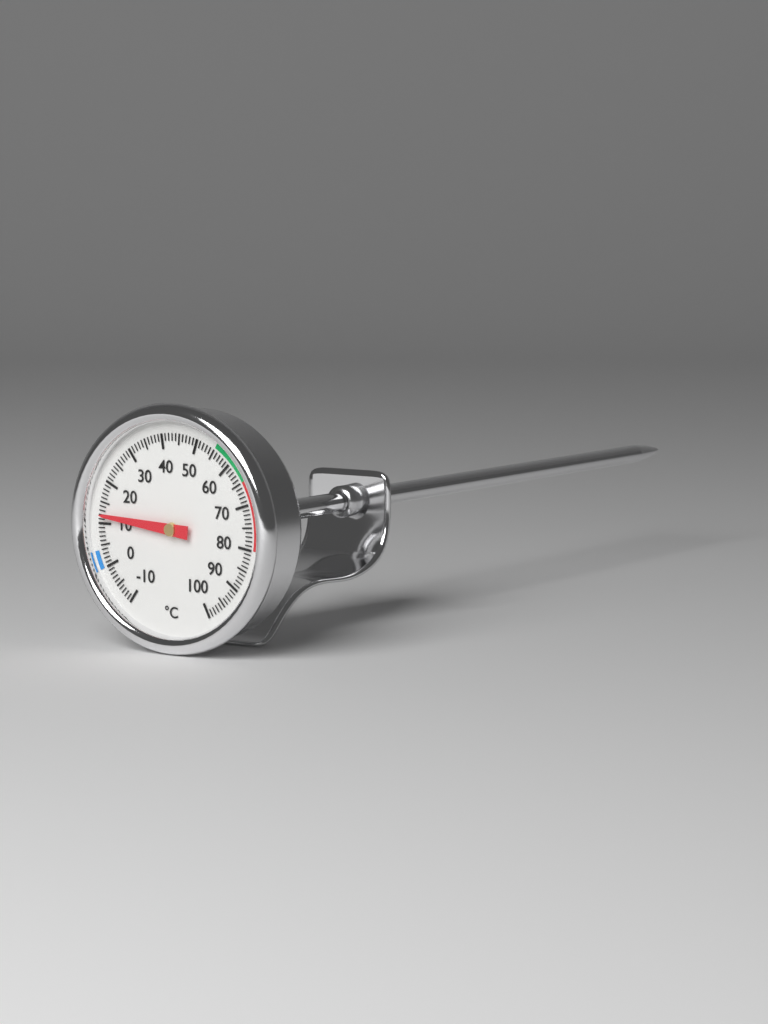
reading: 12 °C
